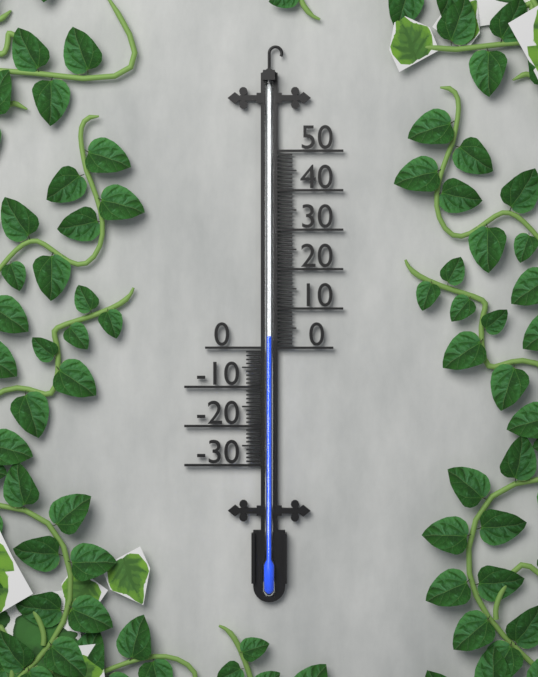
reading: 3 (no unit)
